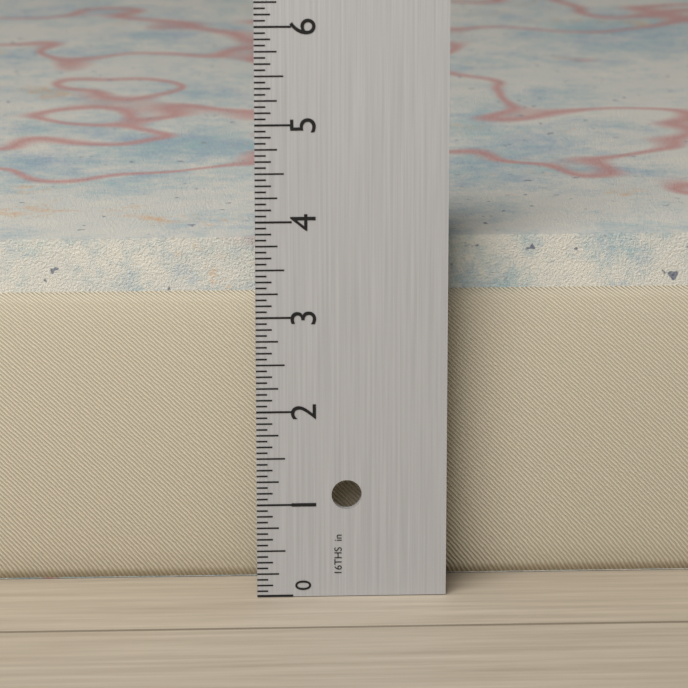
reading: 3.6875 in
